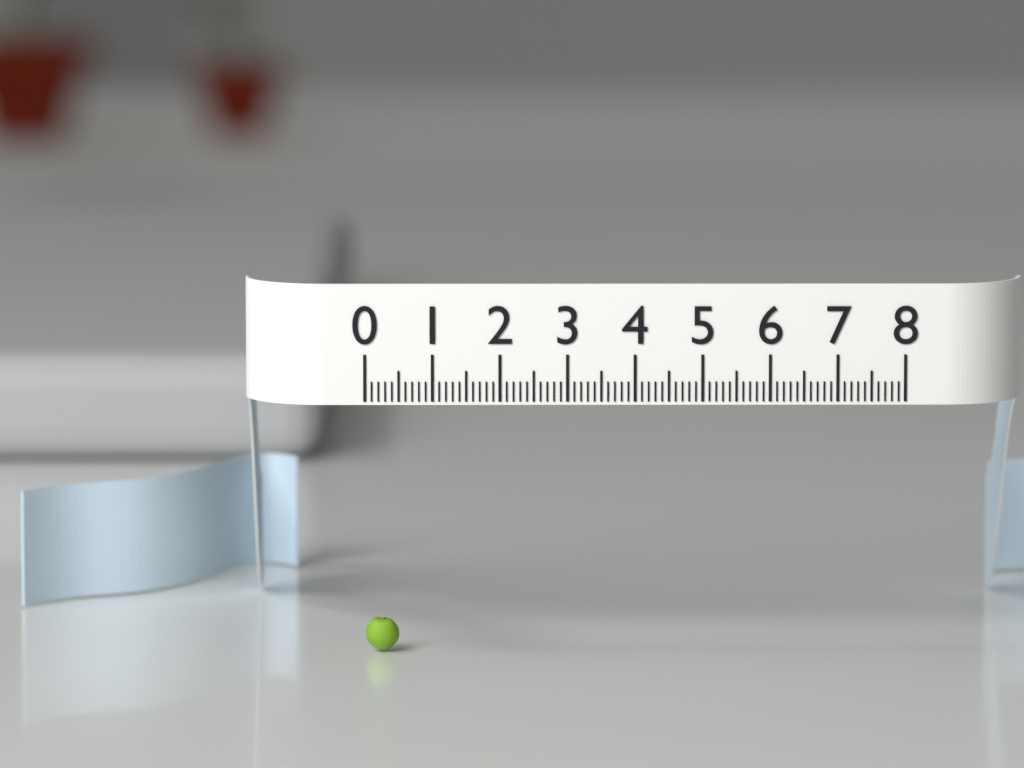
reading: 0.5 (no unit)
